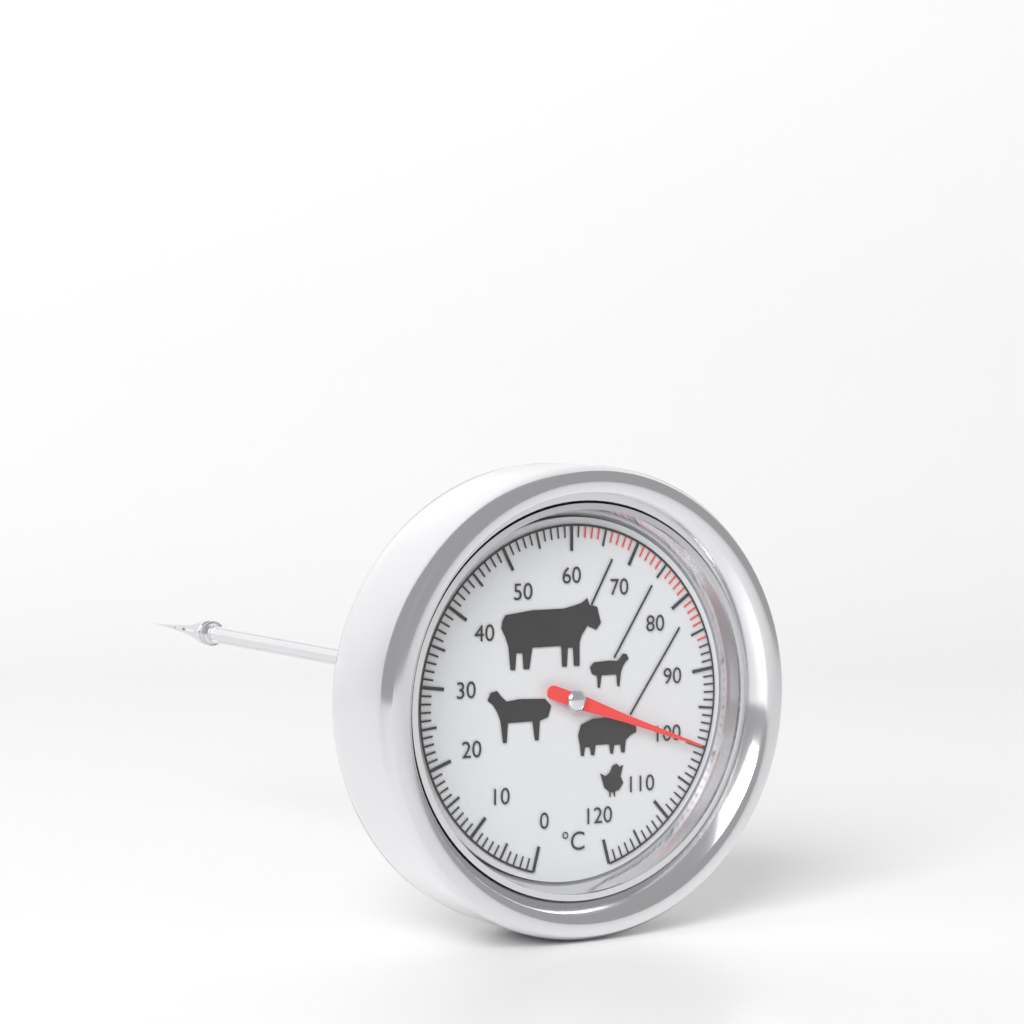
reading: 100 °C
